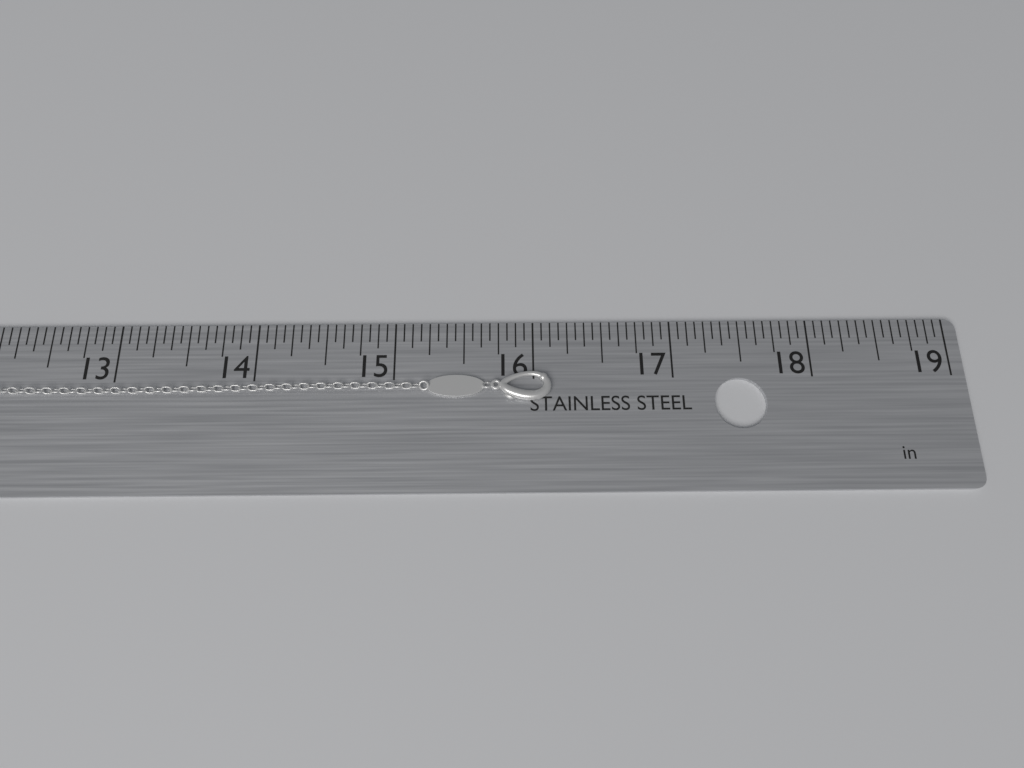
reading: 16.1250 in
